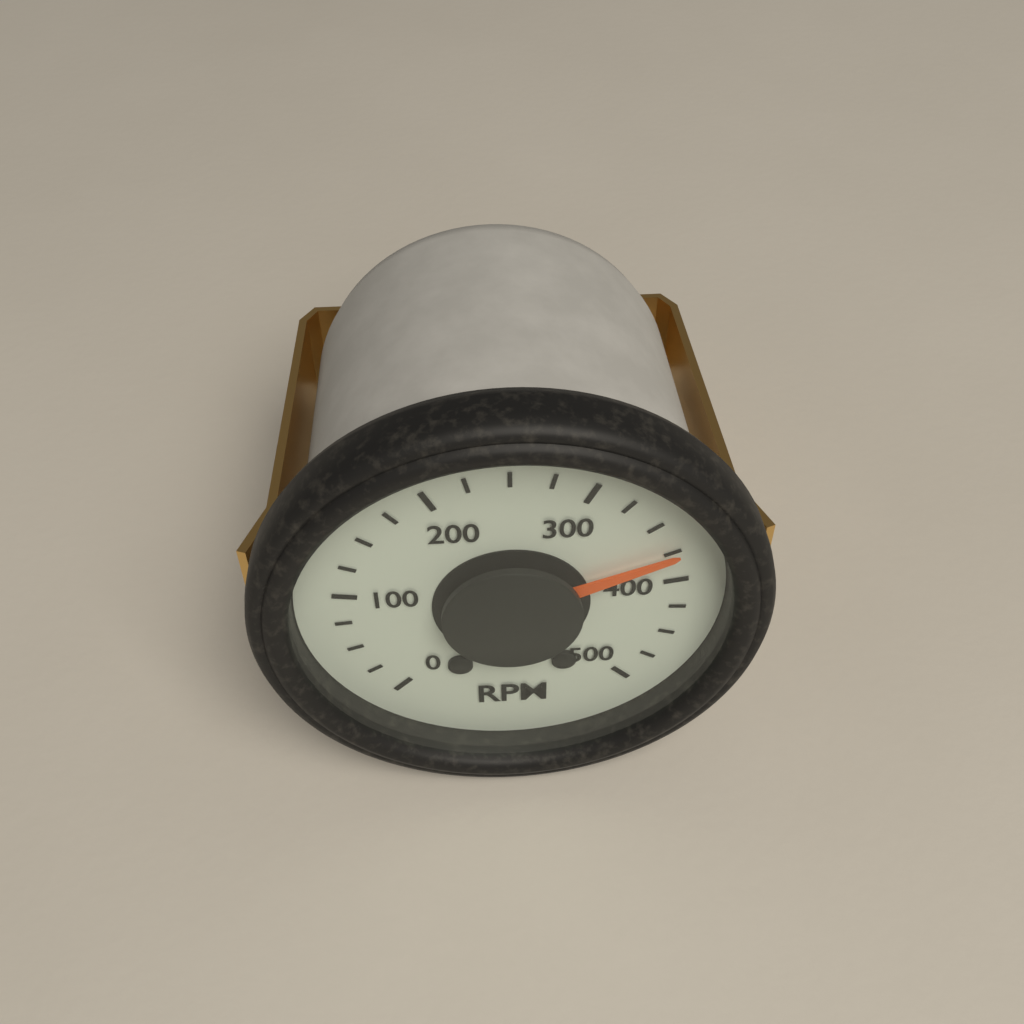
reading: 375 RPM
